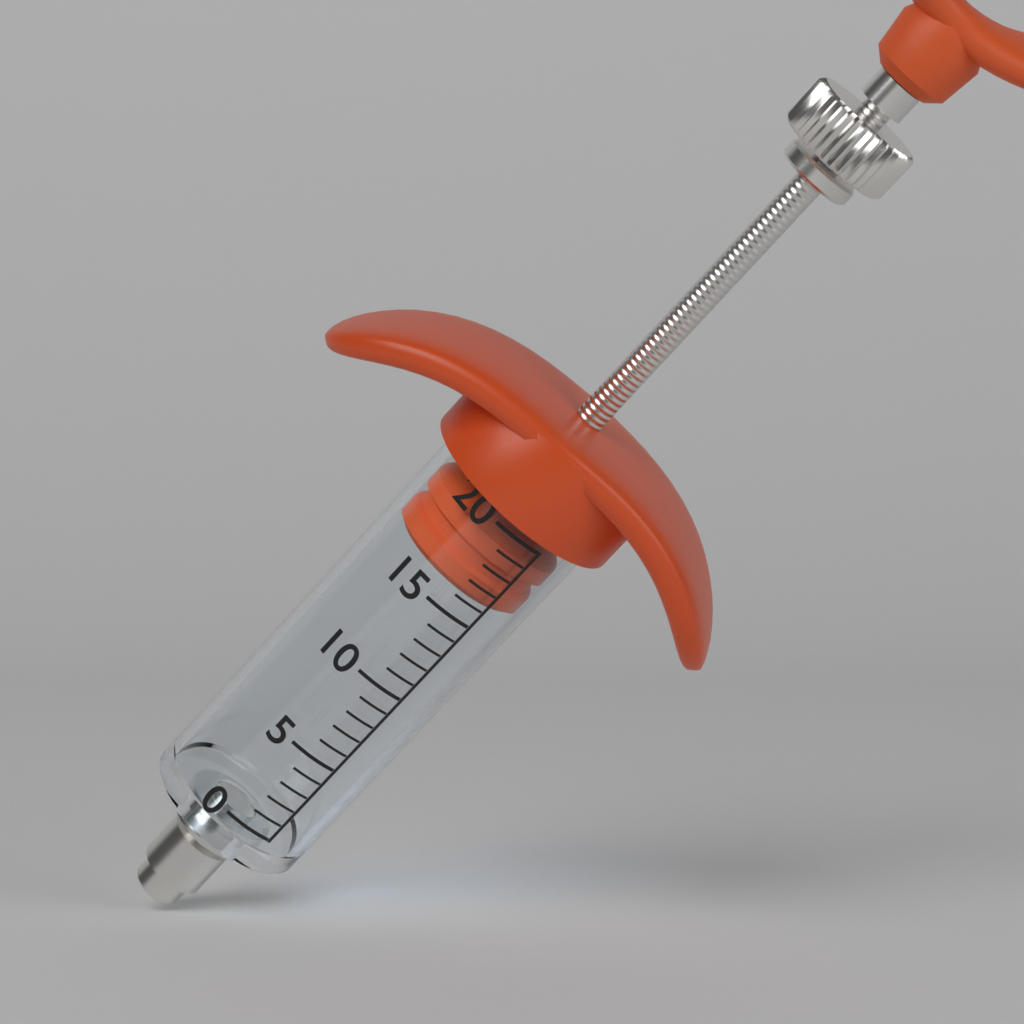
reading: 16 (no unit)
